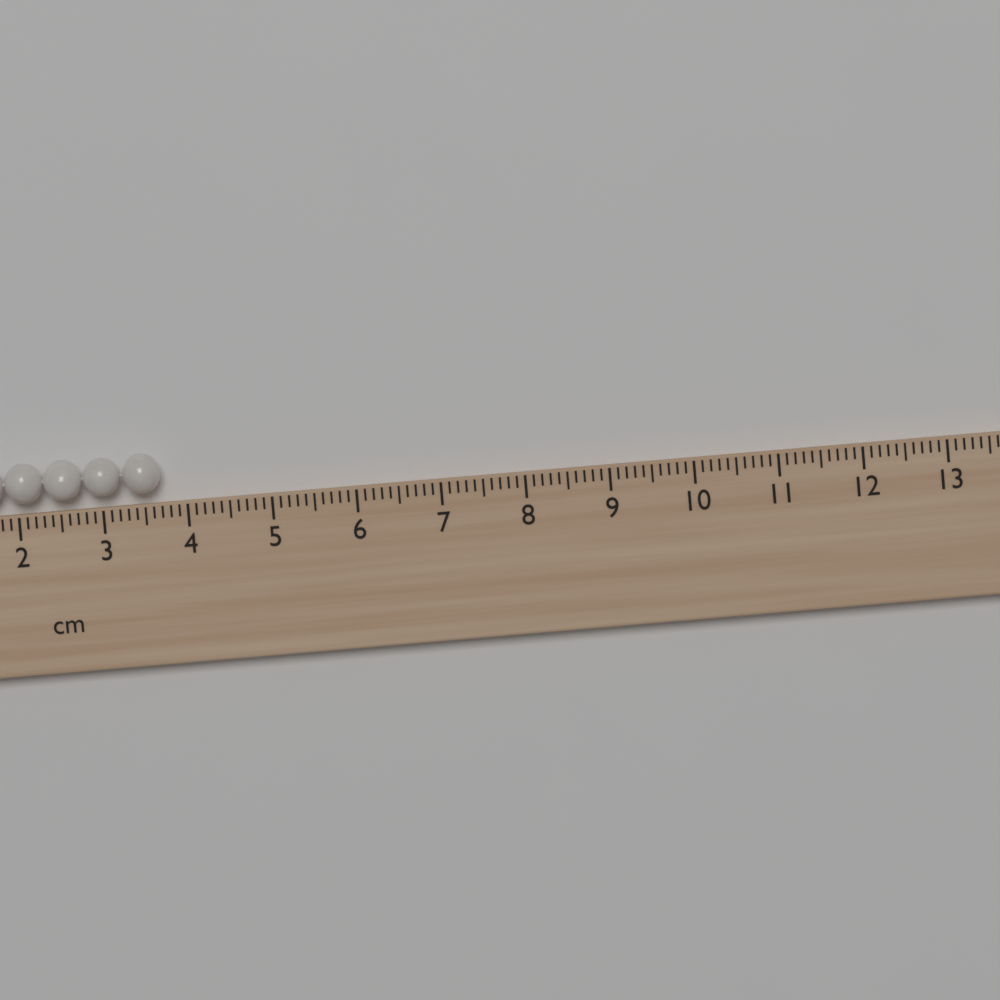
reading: 3.7 cm
